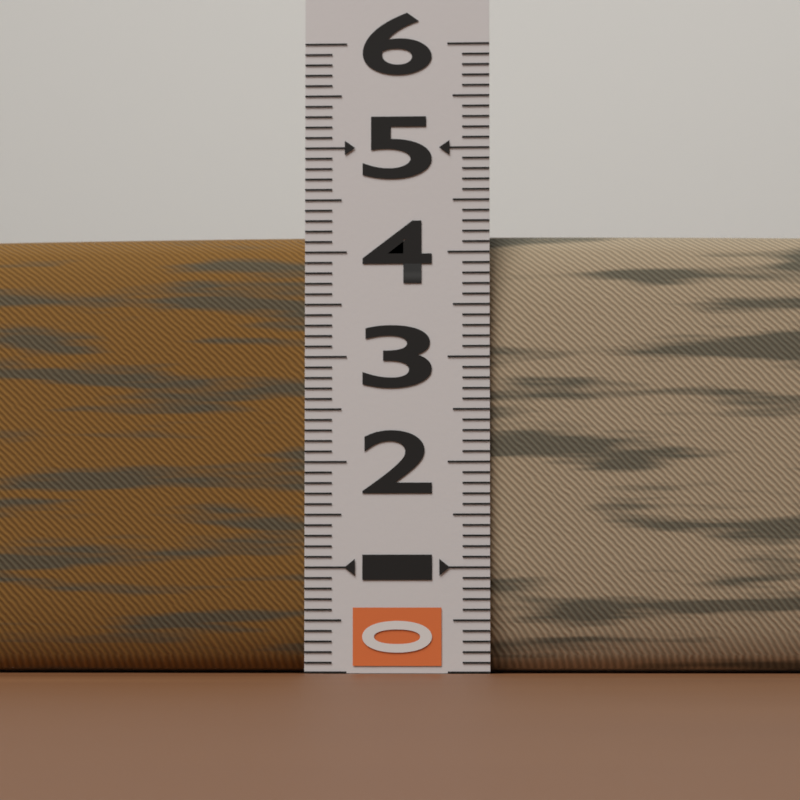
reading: 4.2 (no unit)
